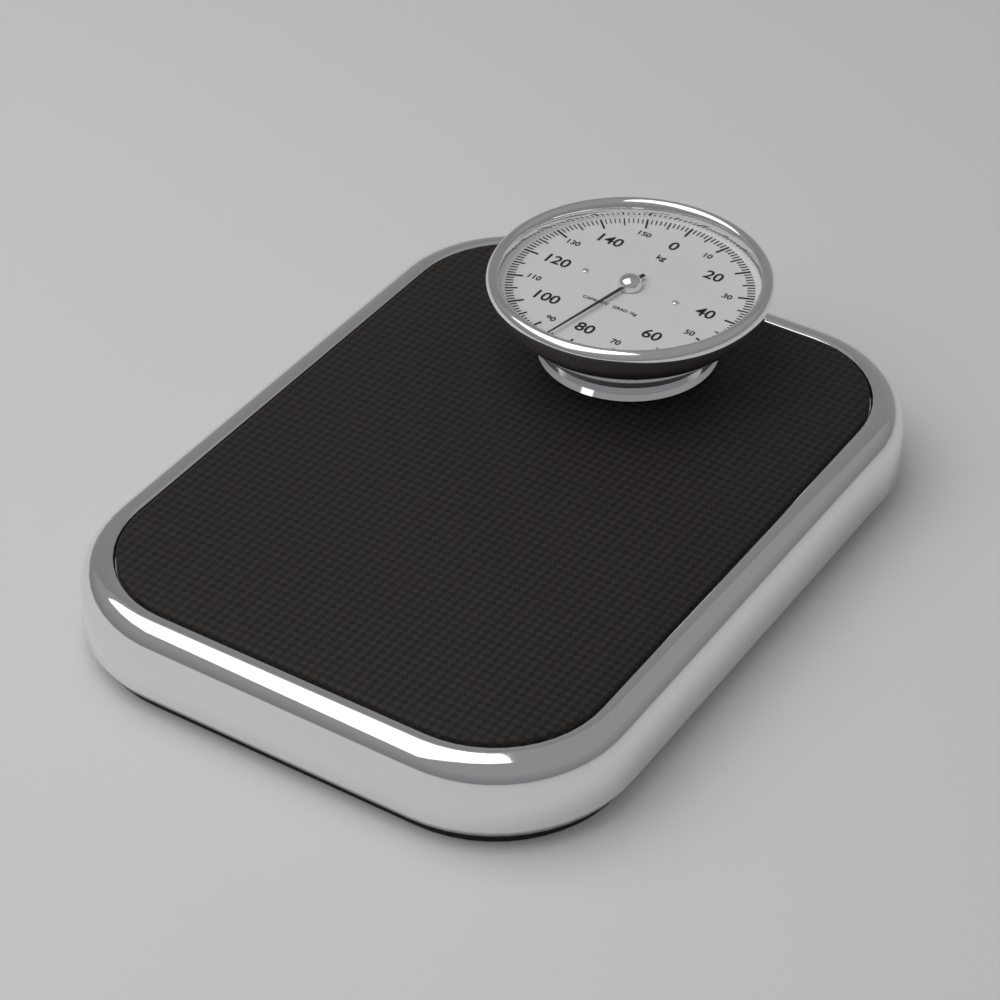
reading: 85 kg
